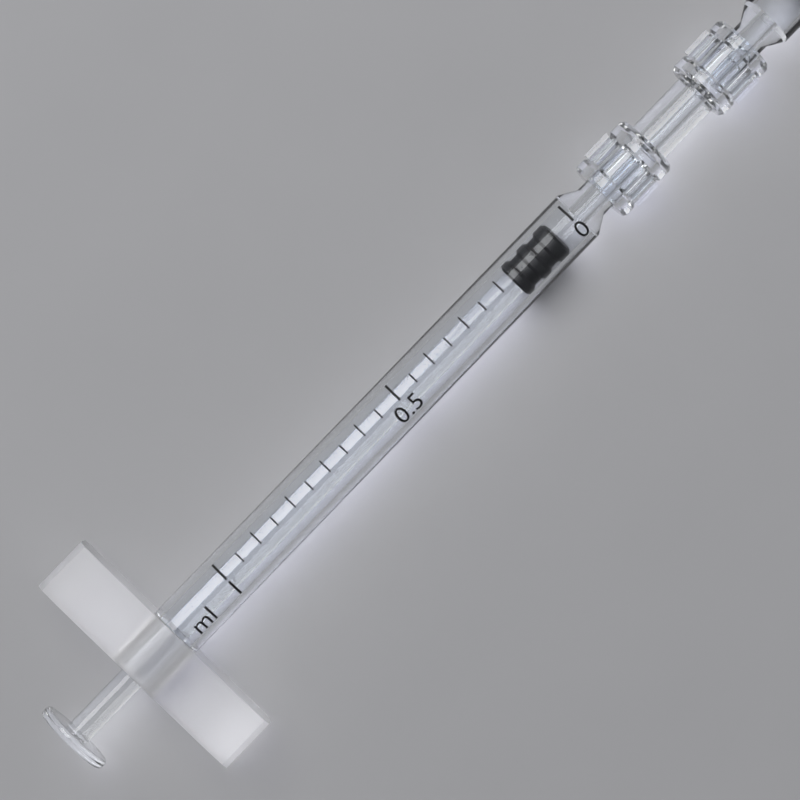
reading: 0.05 ml
